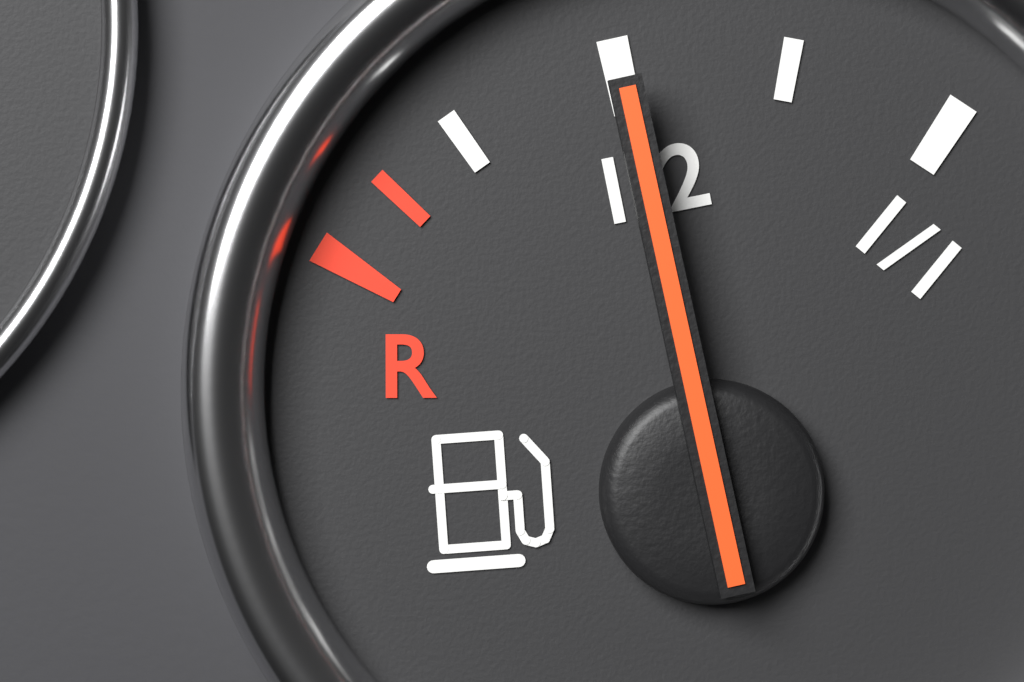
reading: 0.50 (no unit)
